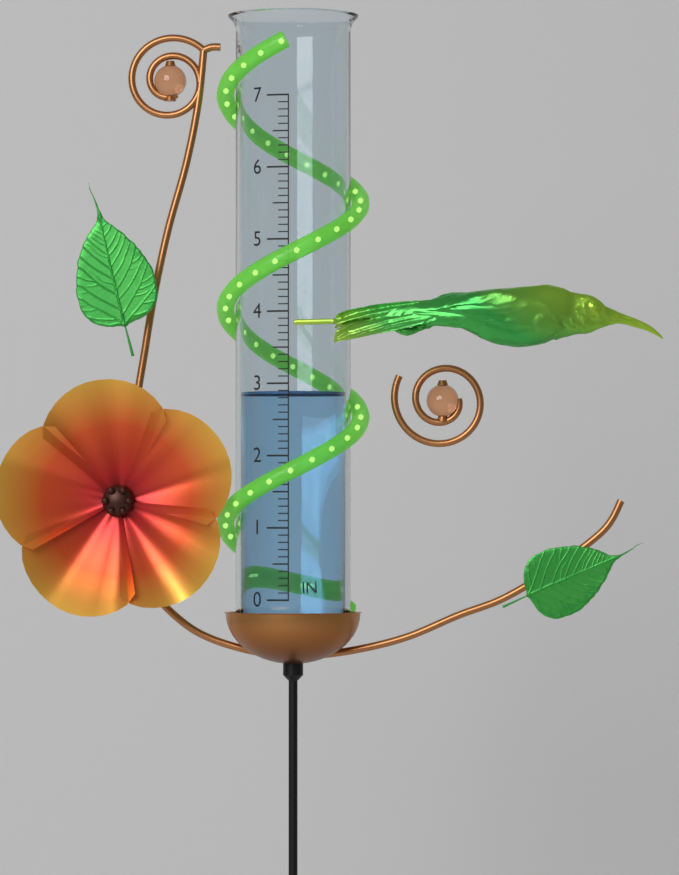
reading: 2.9 in
